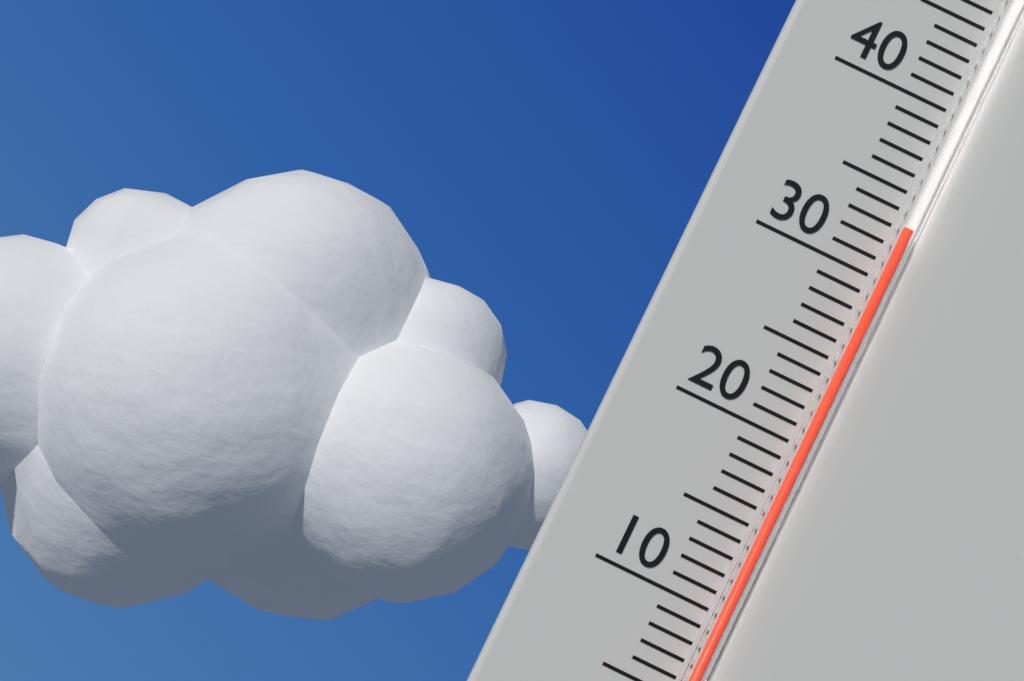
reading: 33 °C
